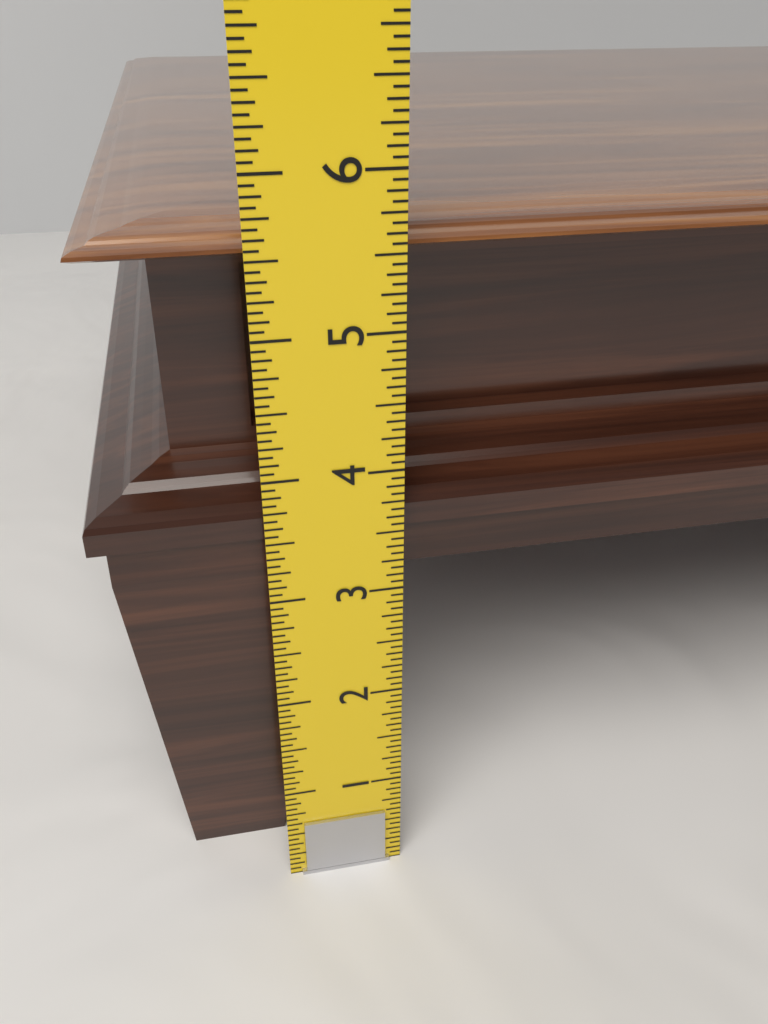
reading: 5.6250 in
